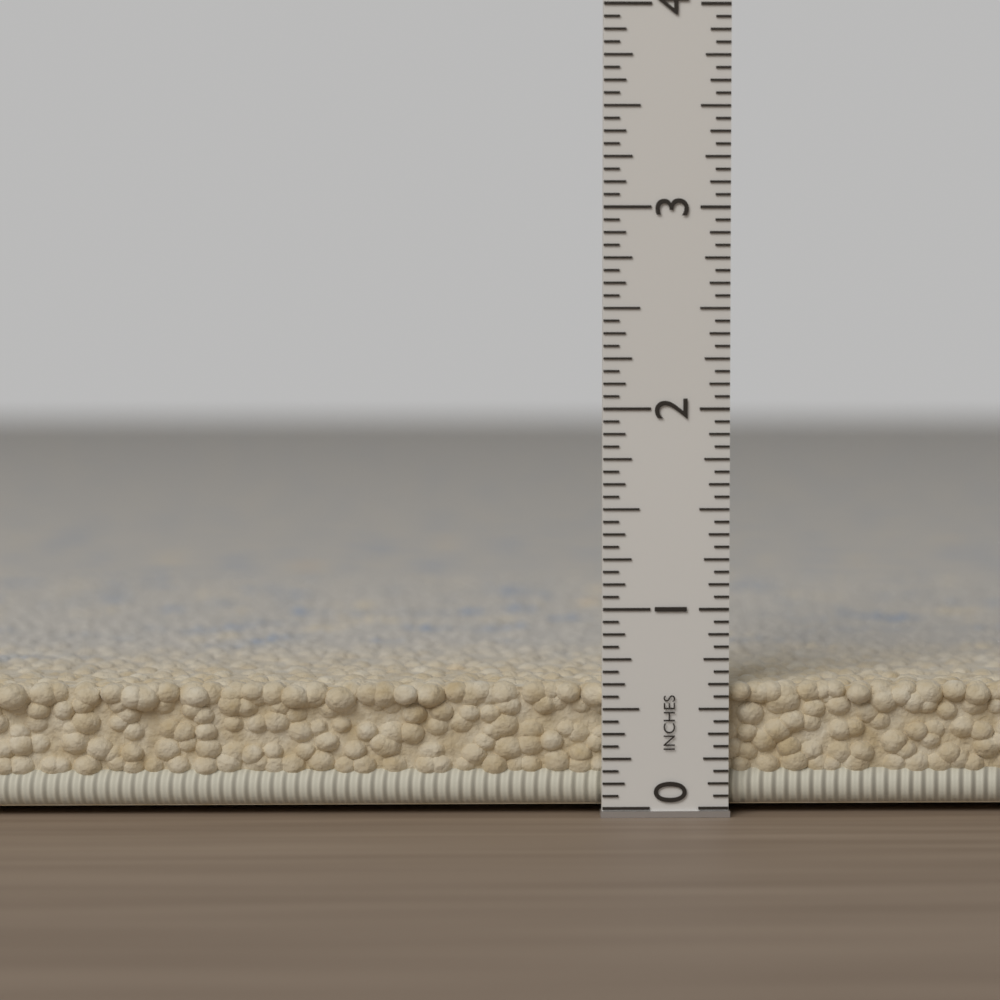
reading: 0.6250 in
